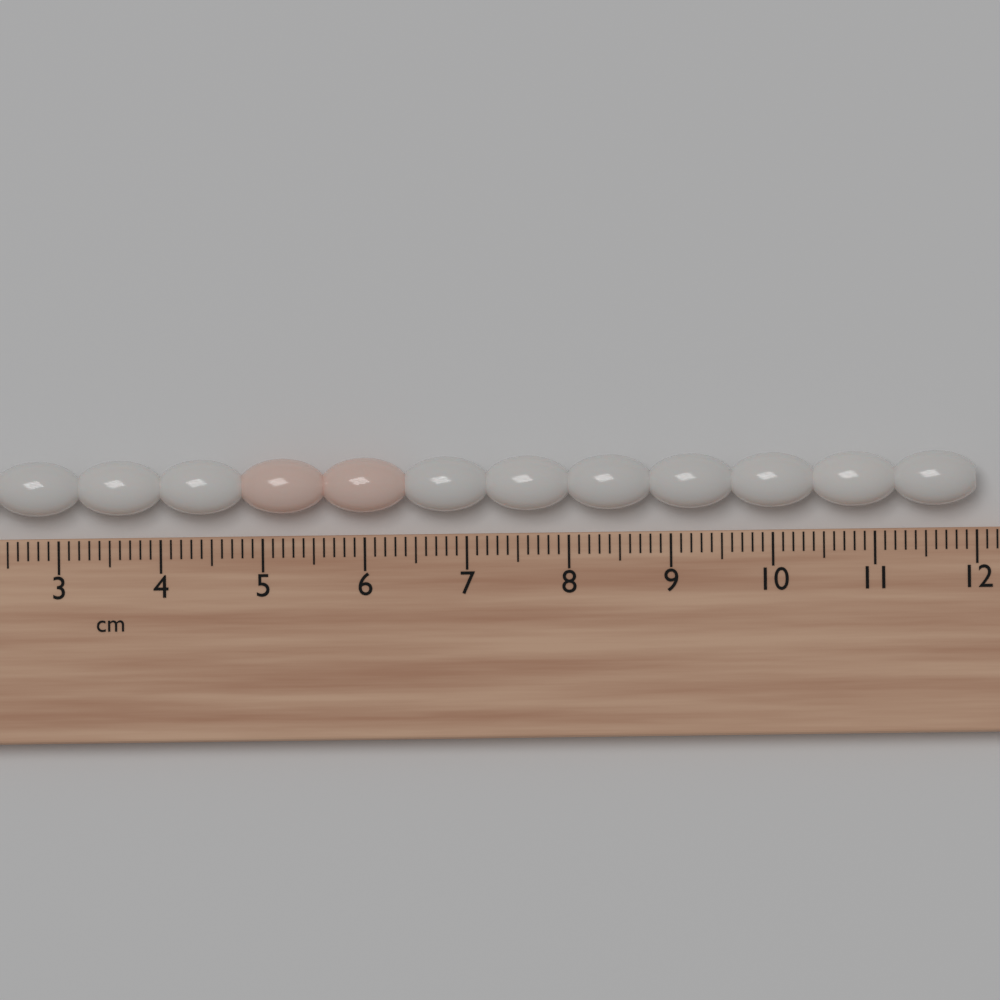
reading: 12.0 cm
